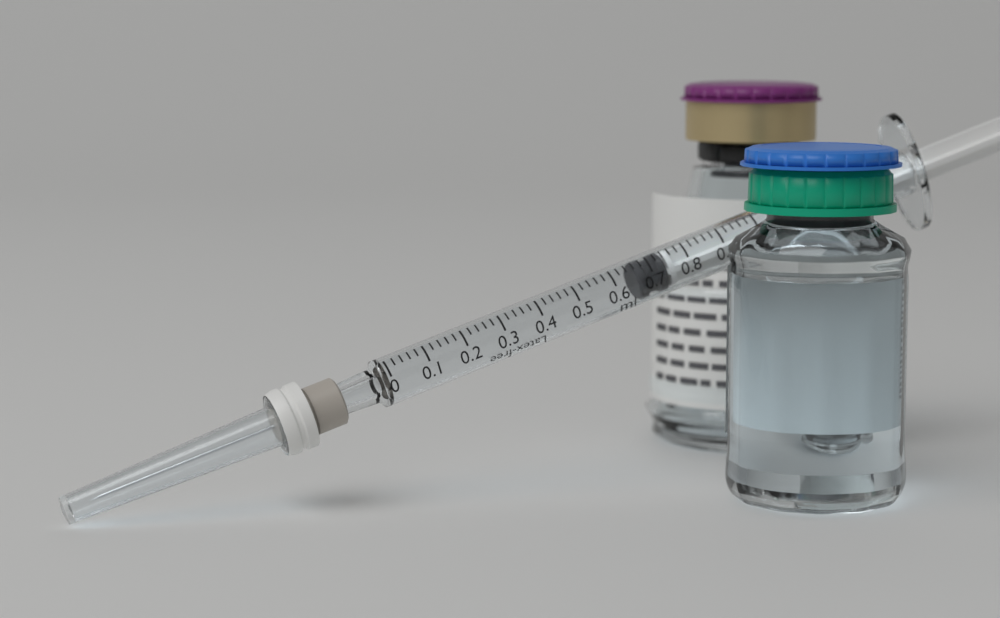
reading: 0.66 ml
